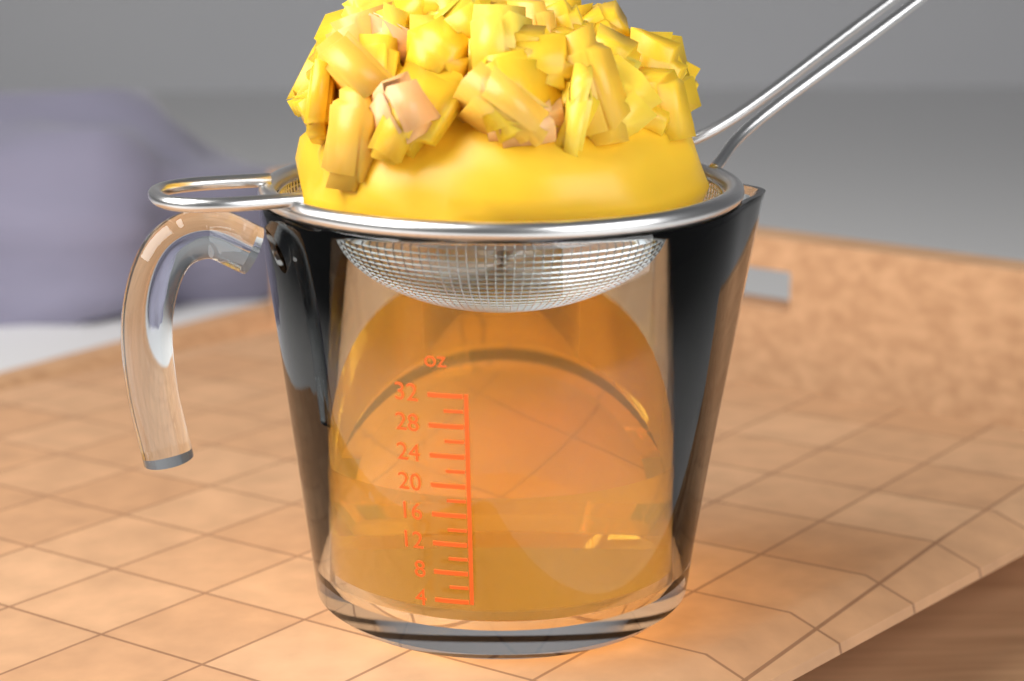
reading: 18 oz
